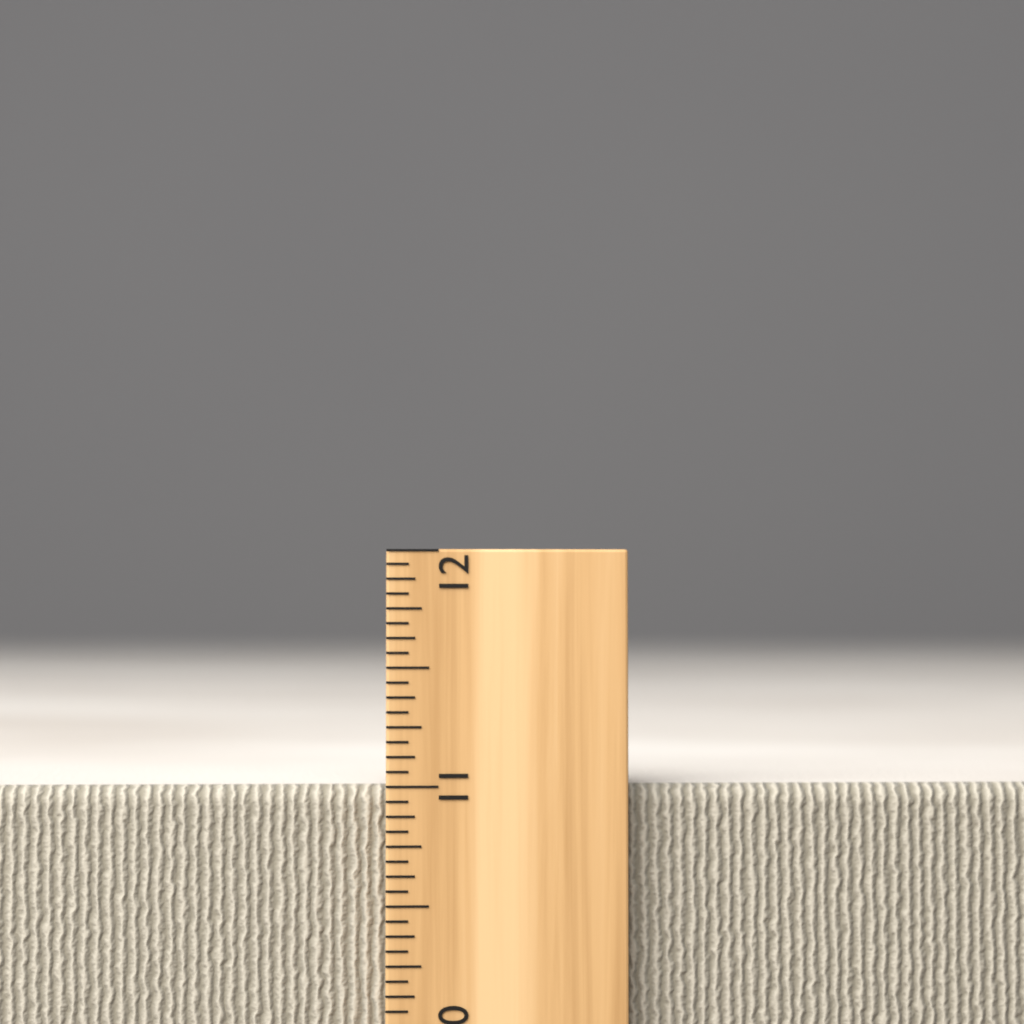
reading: 11.0000 inch
